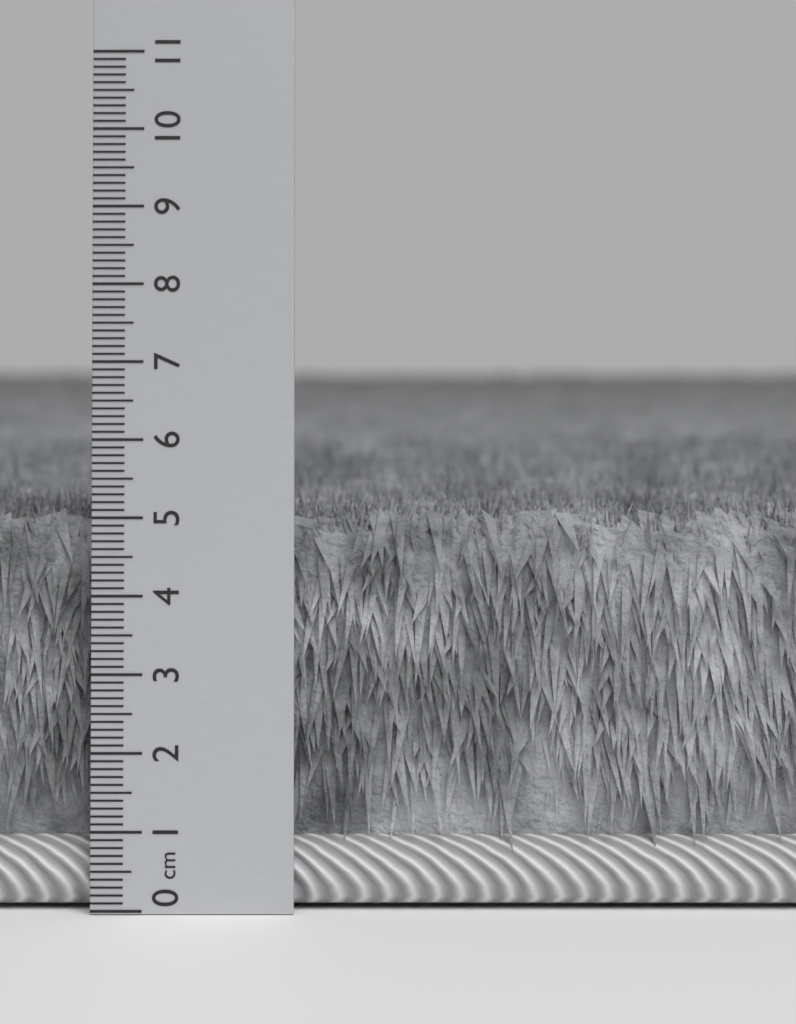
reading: 5.2 cm
